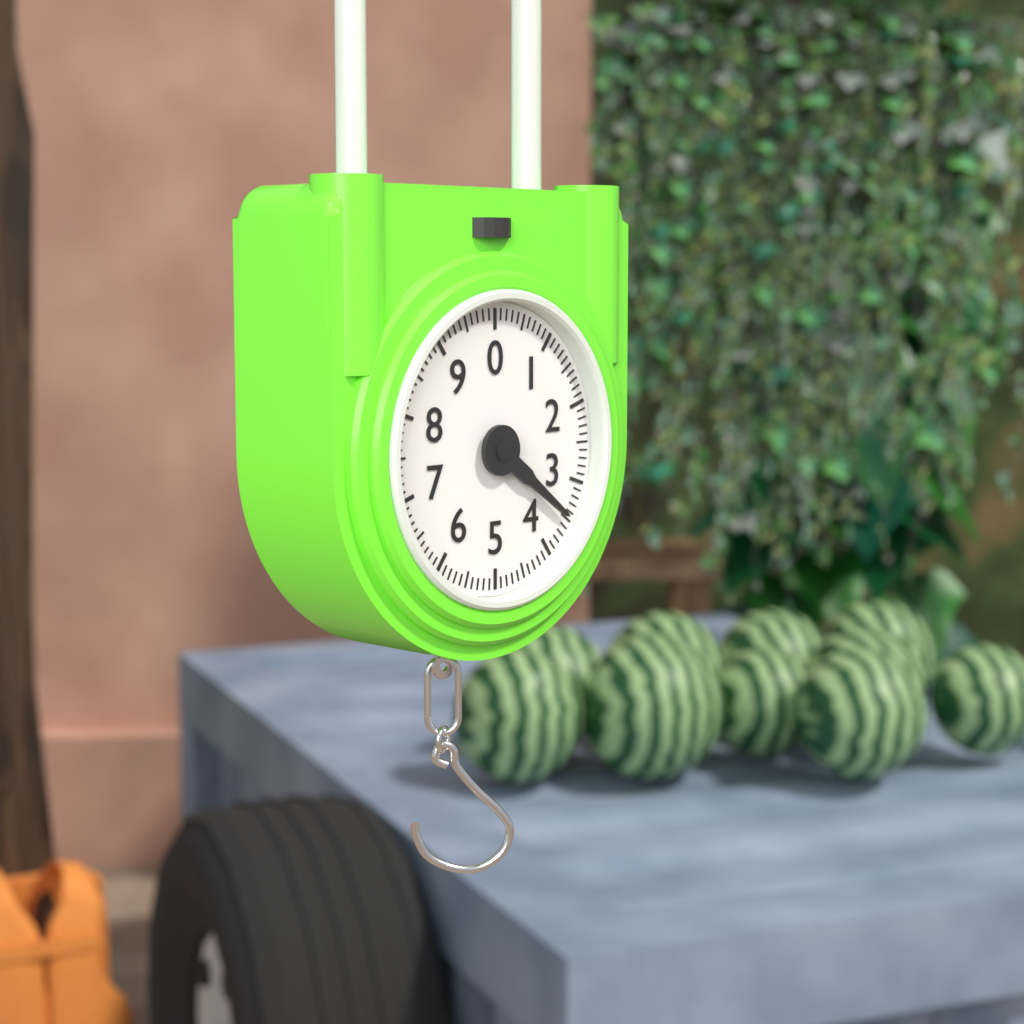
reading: 3.5 (no unit)
